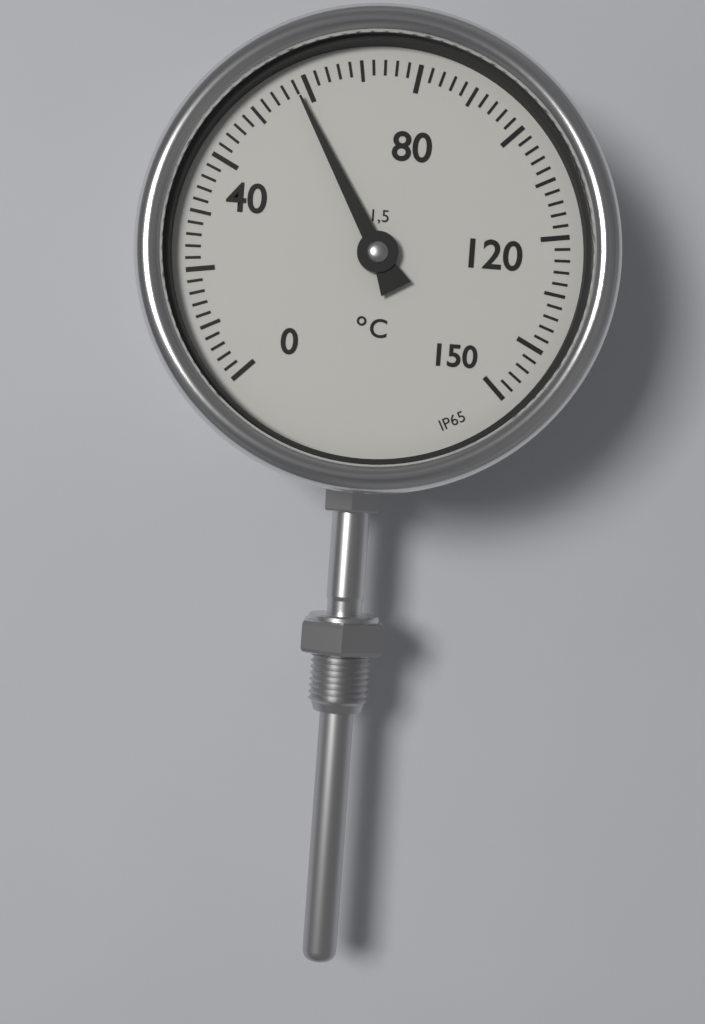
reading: 58 °C
